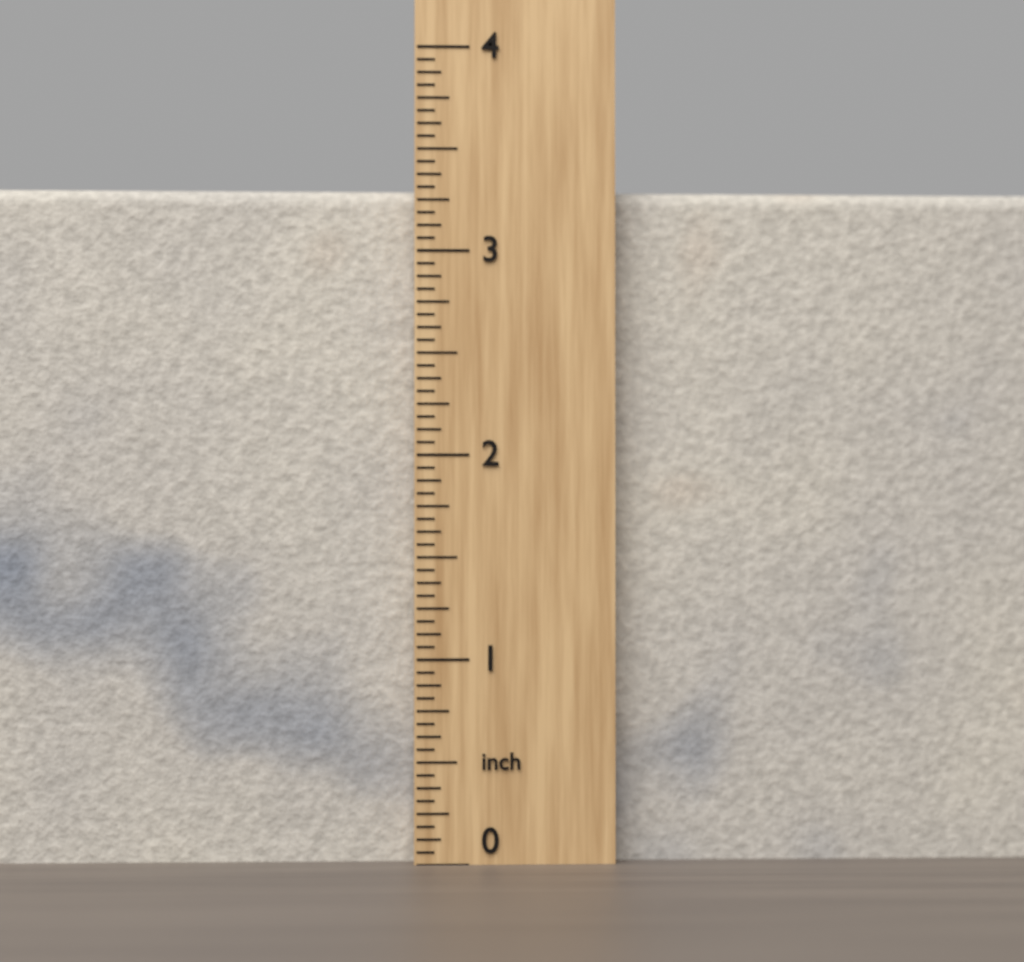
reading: 3.3125 inch
